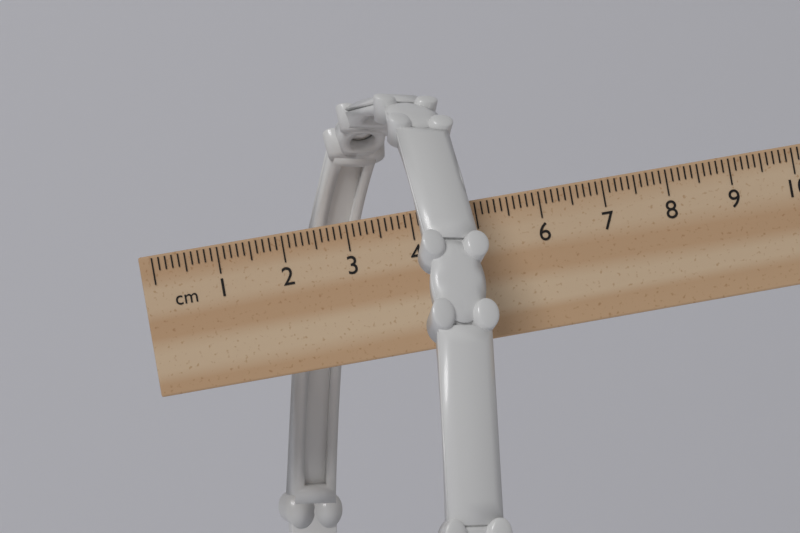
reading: 4.9 cm
